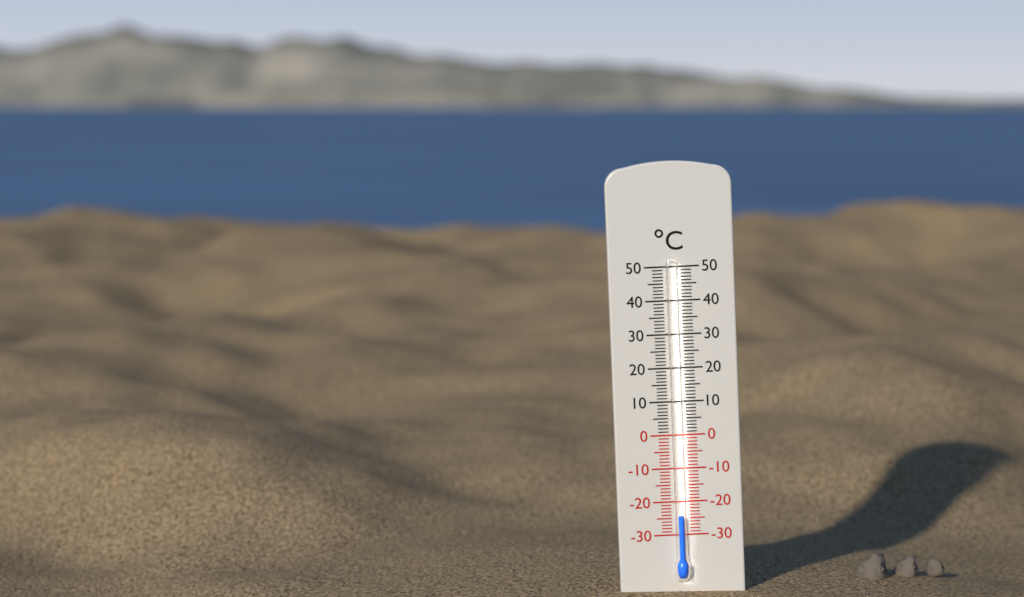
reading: -24 °C
